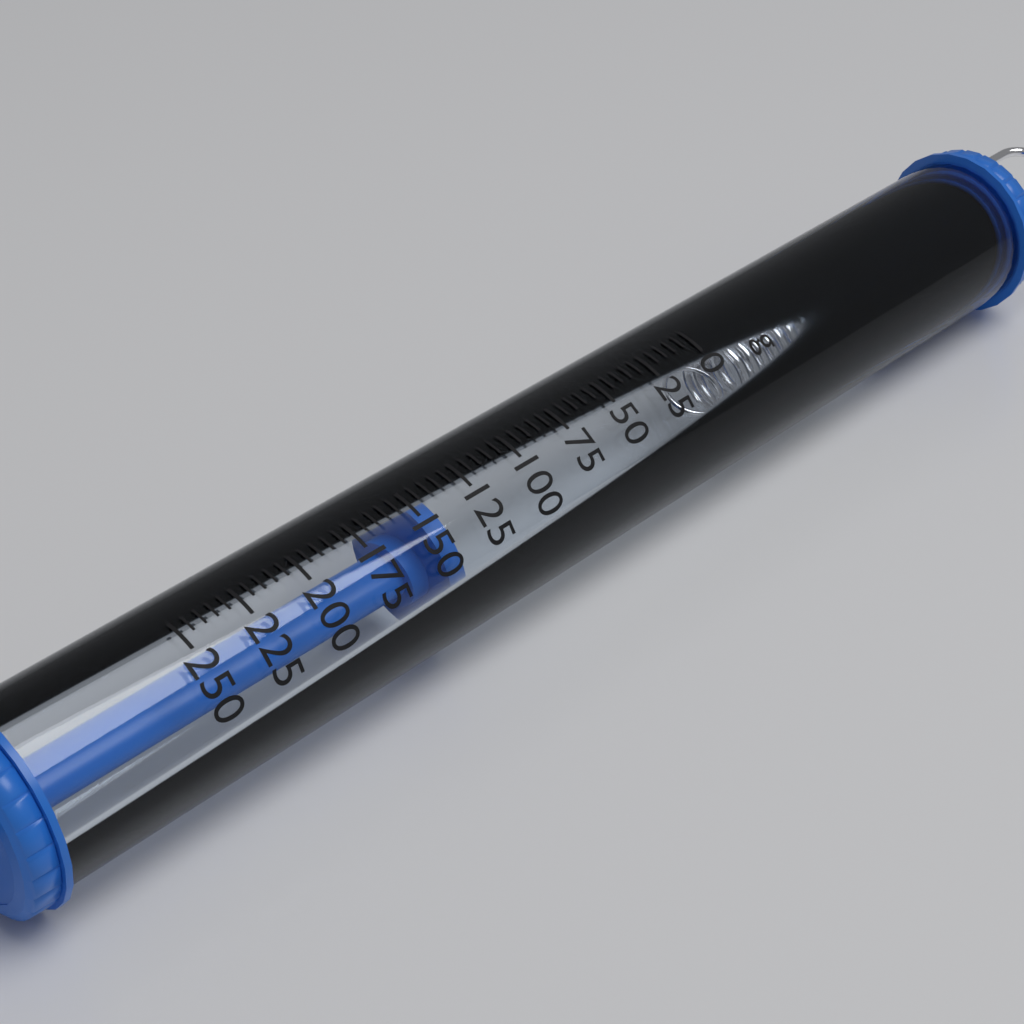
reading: 140 g
